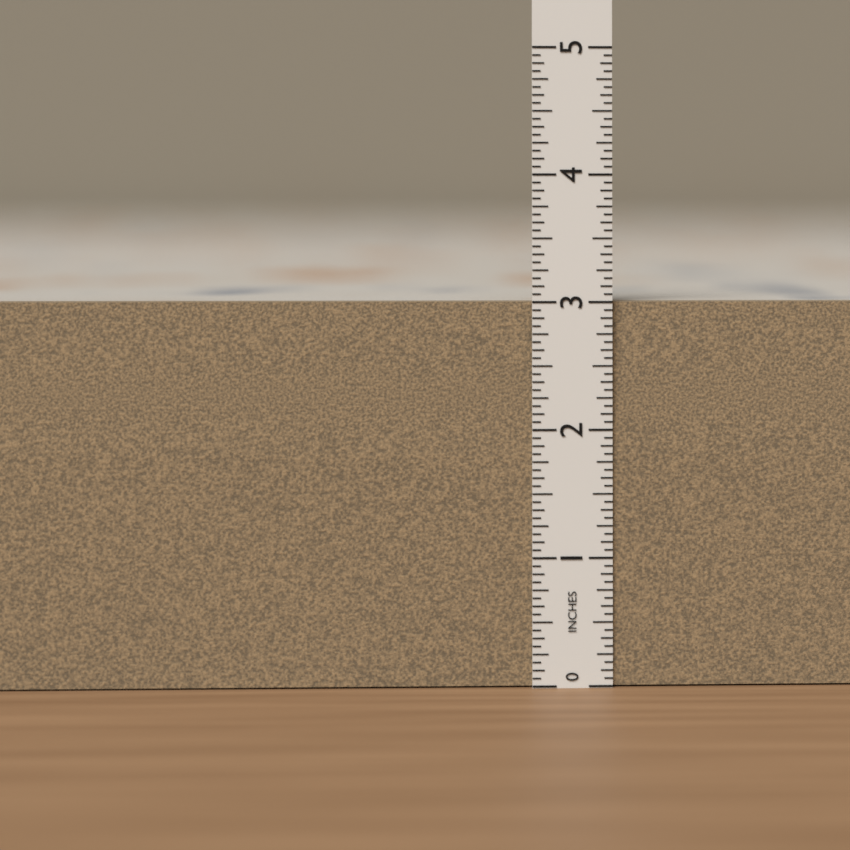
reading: 3.0000 in
